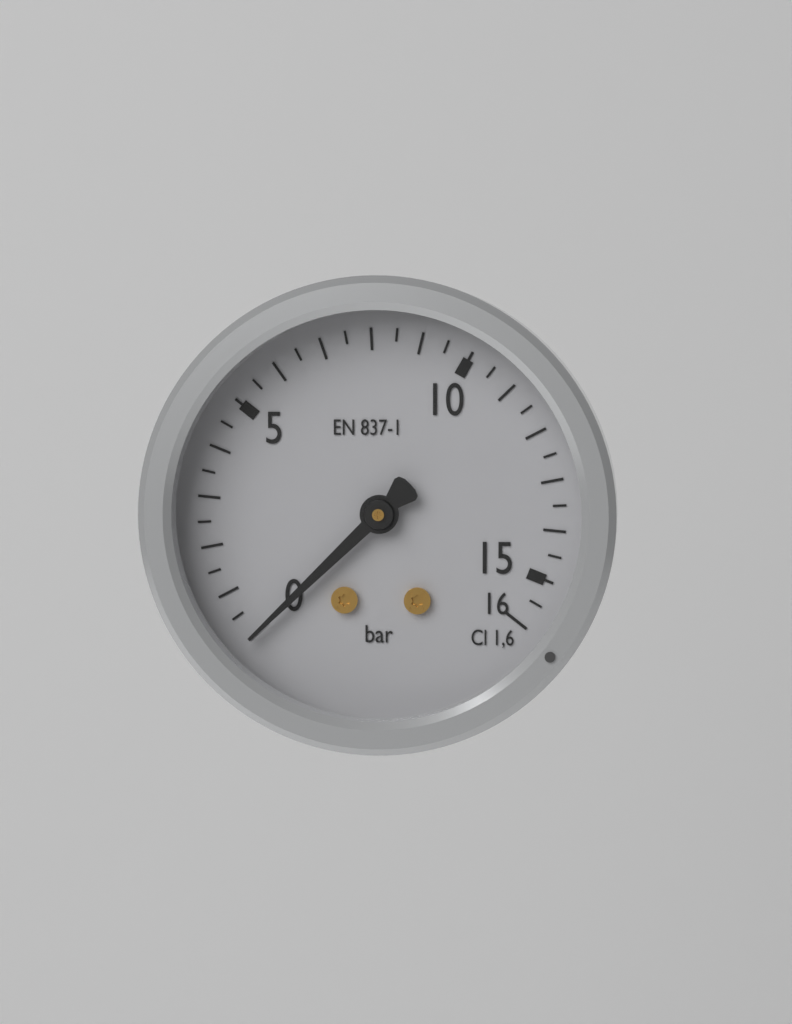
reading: 0.0 bar
